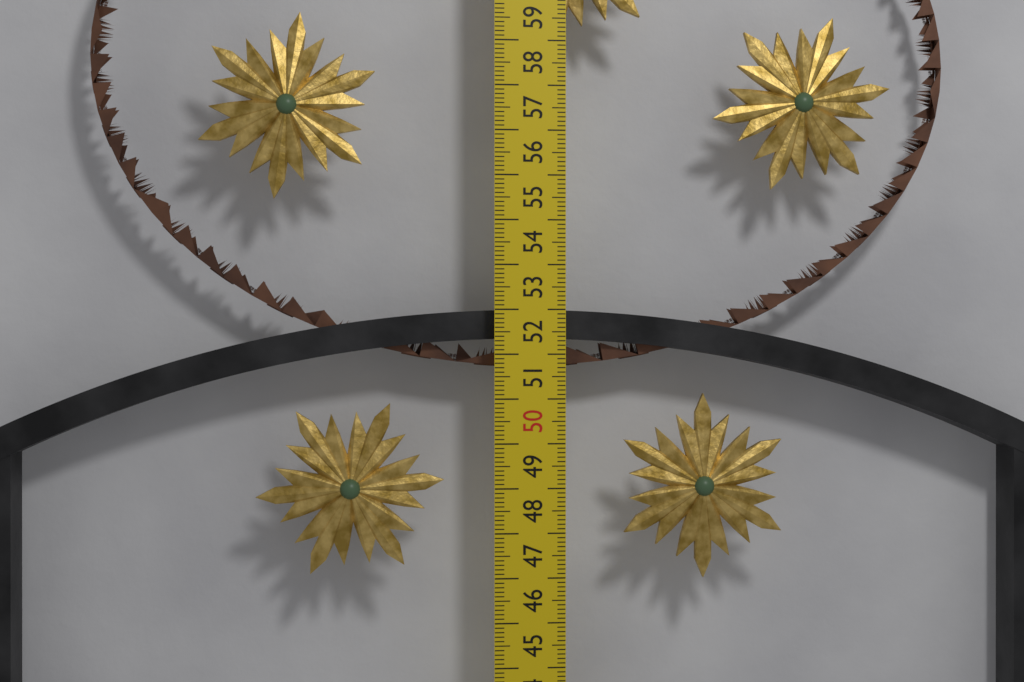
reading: 52.0 cm
